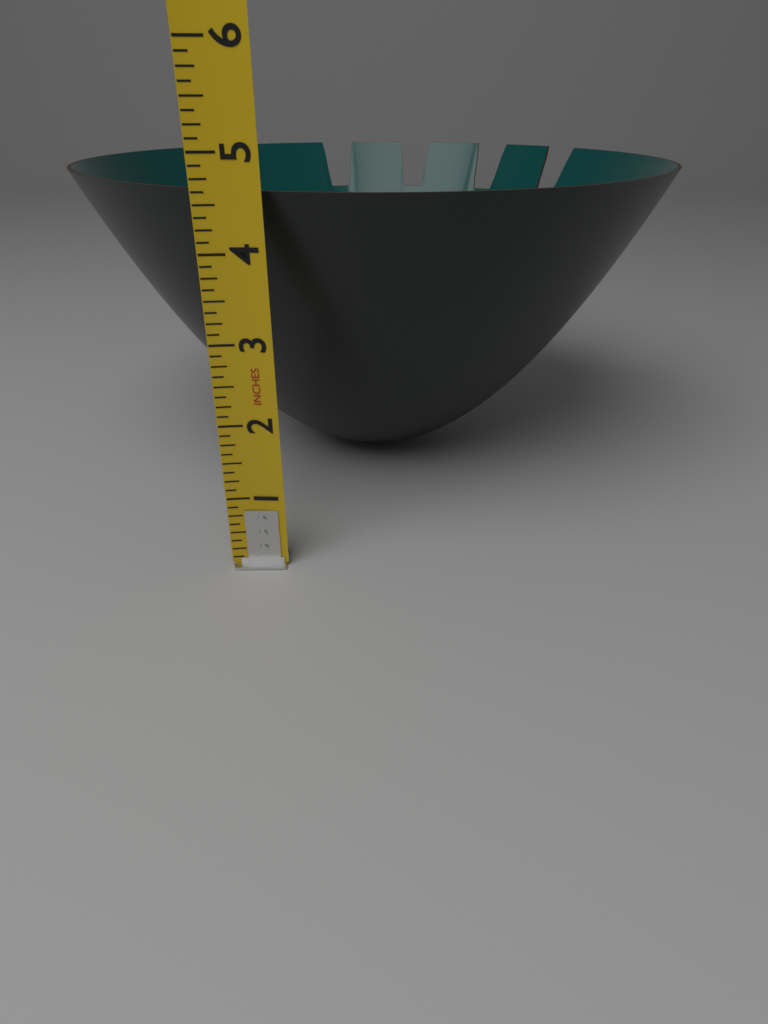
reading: 4.625 in
